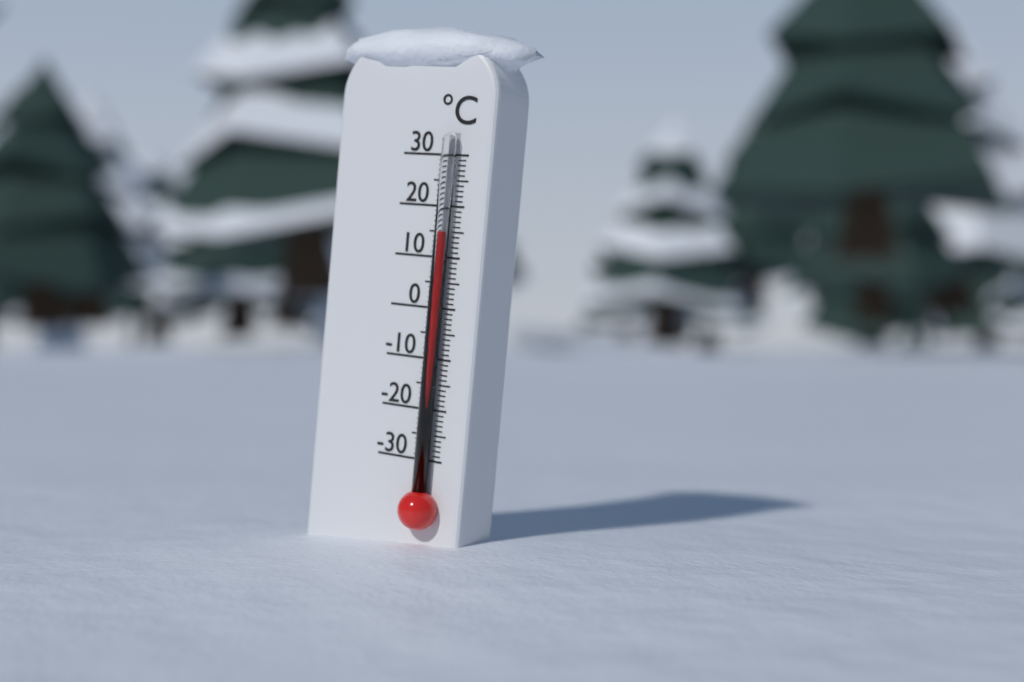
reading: 15 °C
